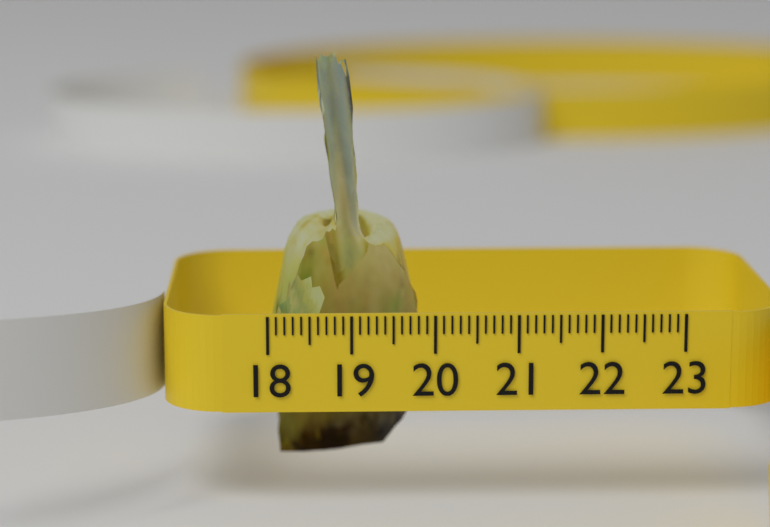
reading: 19.9 (no unit)
